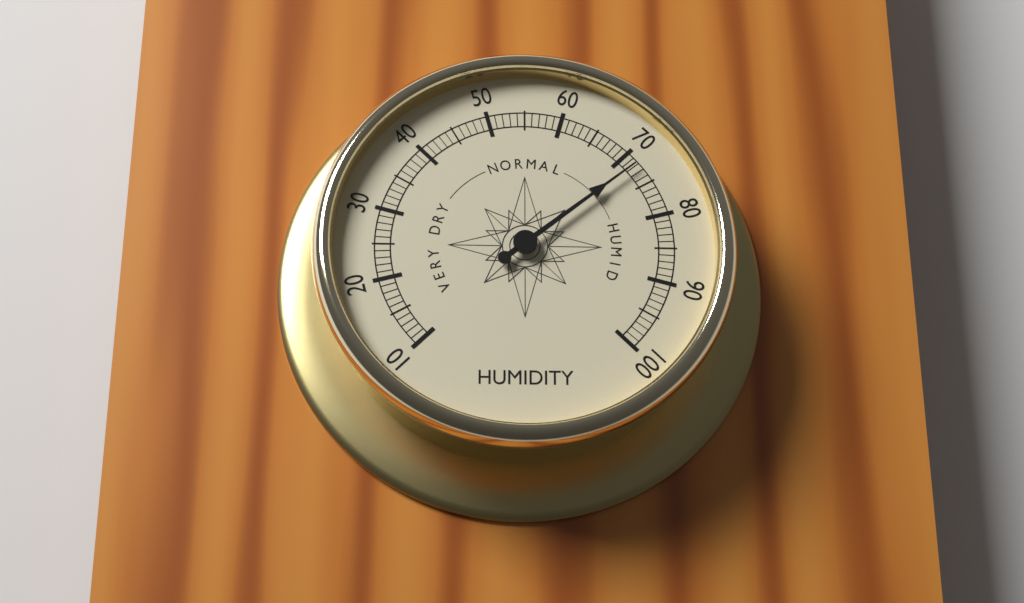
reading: 72 (no unit)
